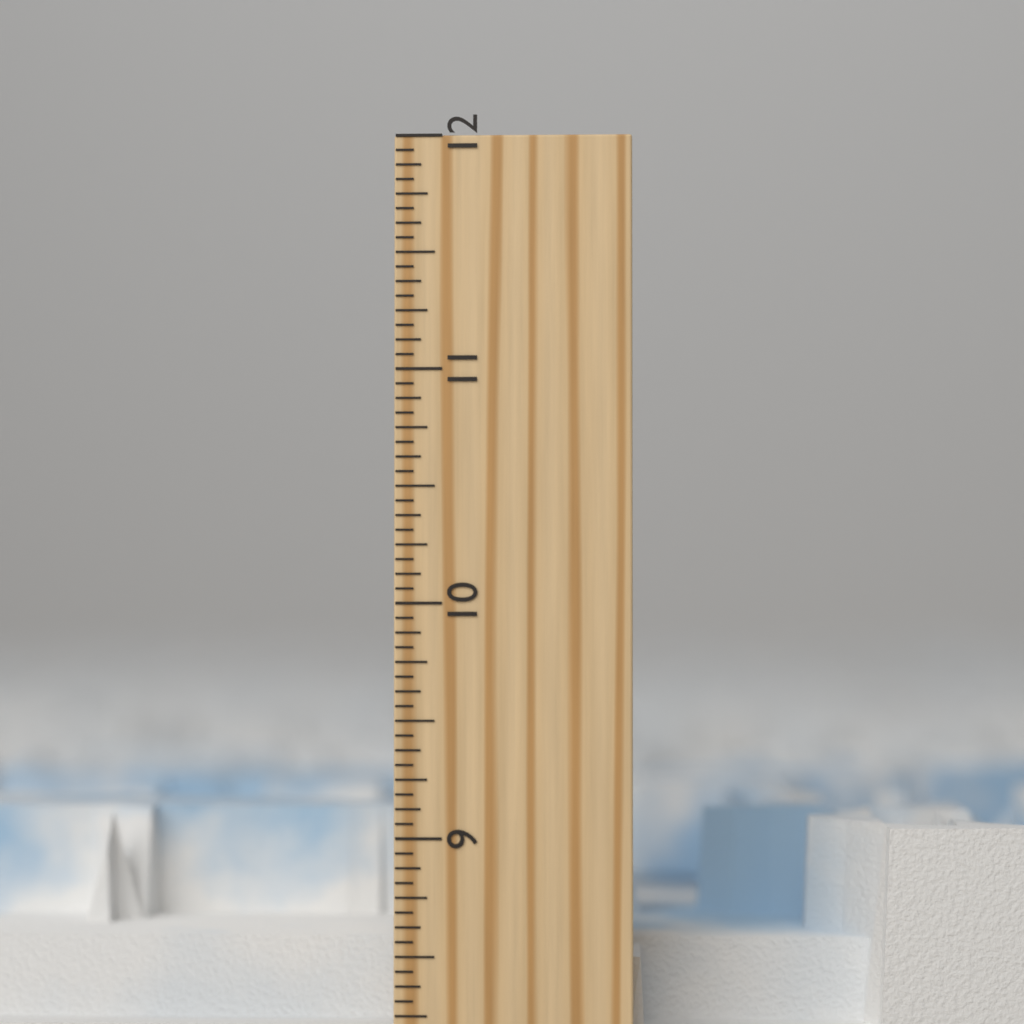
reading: 9.0625 inch
